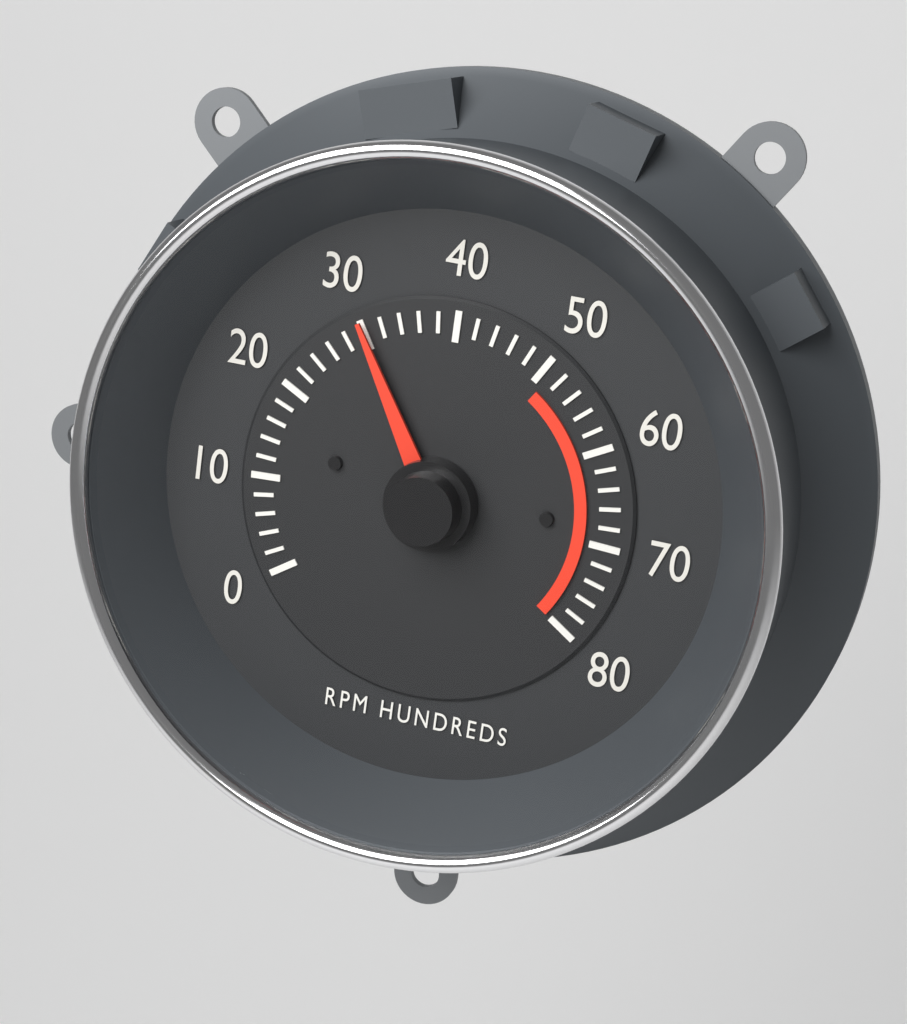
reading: 3000 RPM
